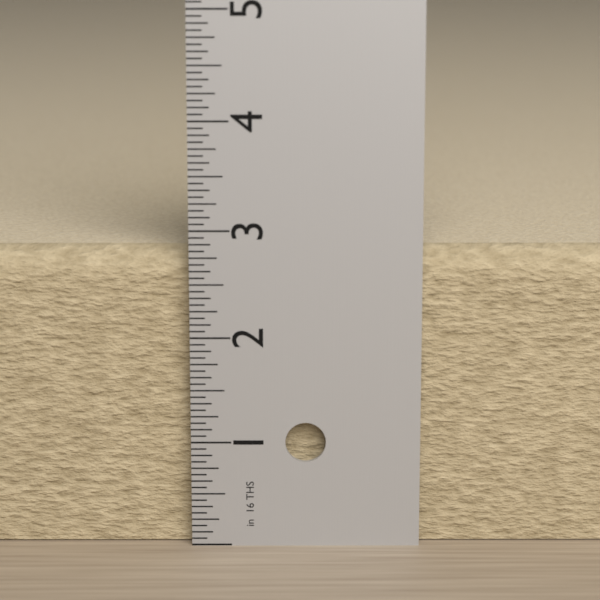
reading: 2.8125 in
